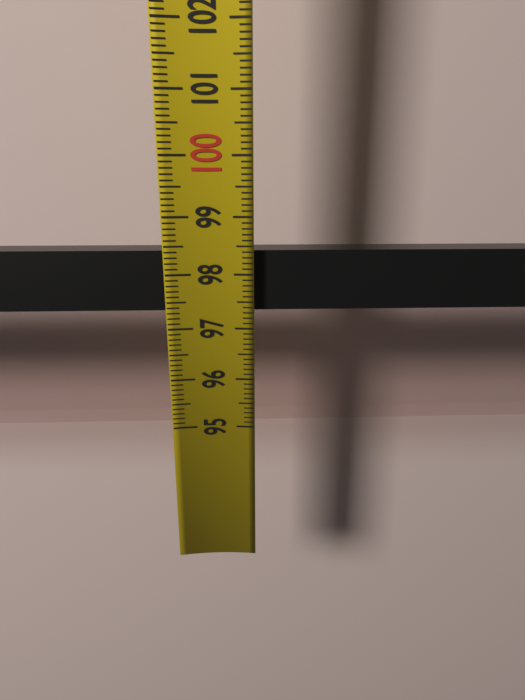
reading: 98.4 (no unit)
